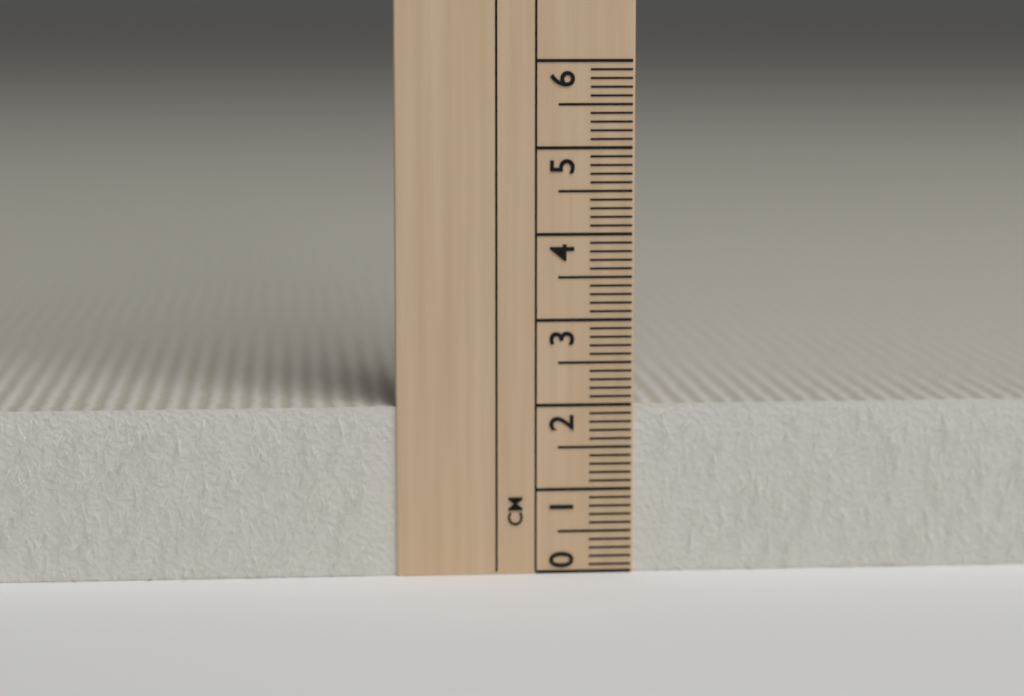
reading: 2.0 cm
